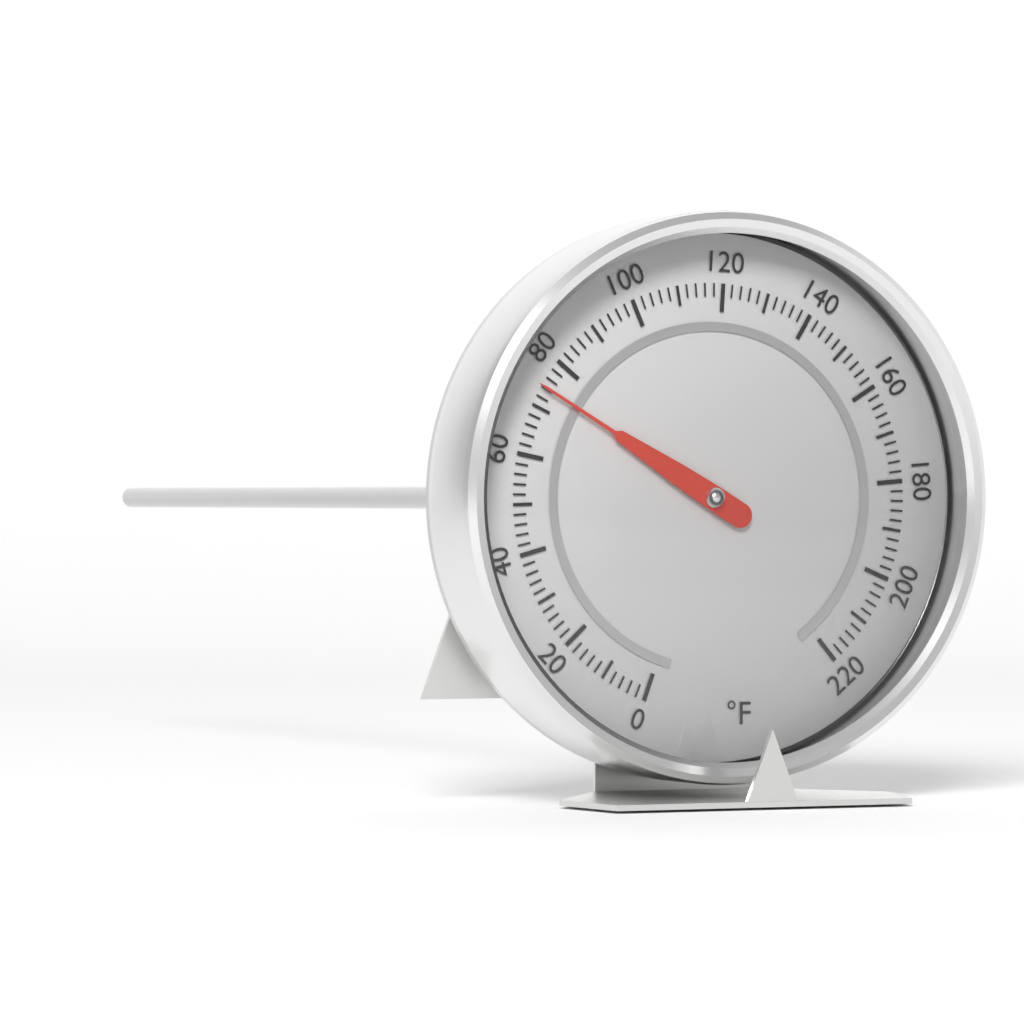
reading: 74 °F
